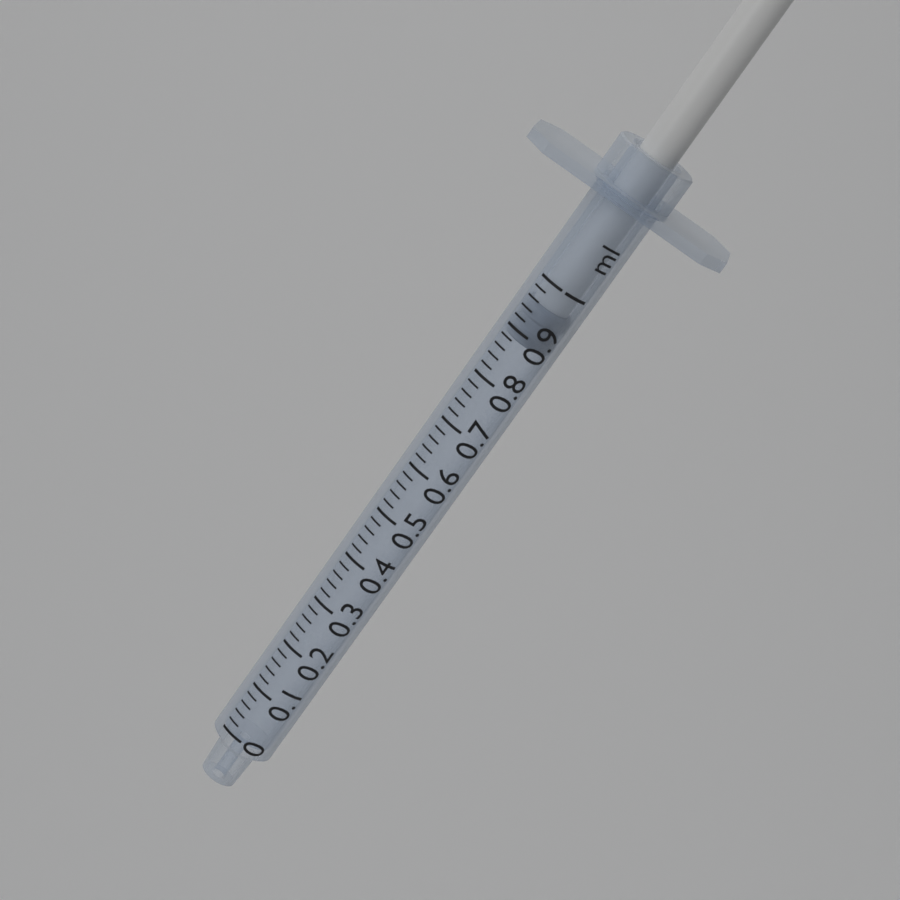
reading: 0.88 ml
